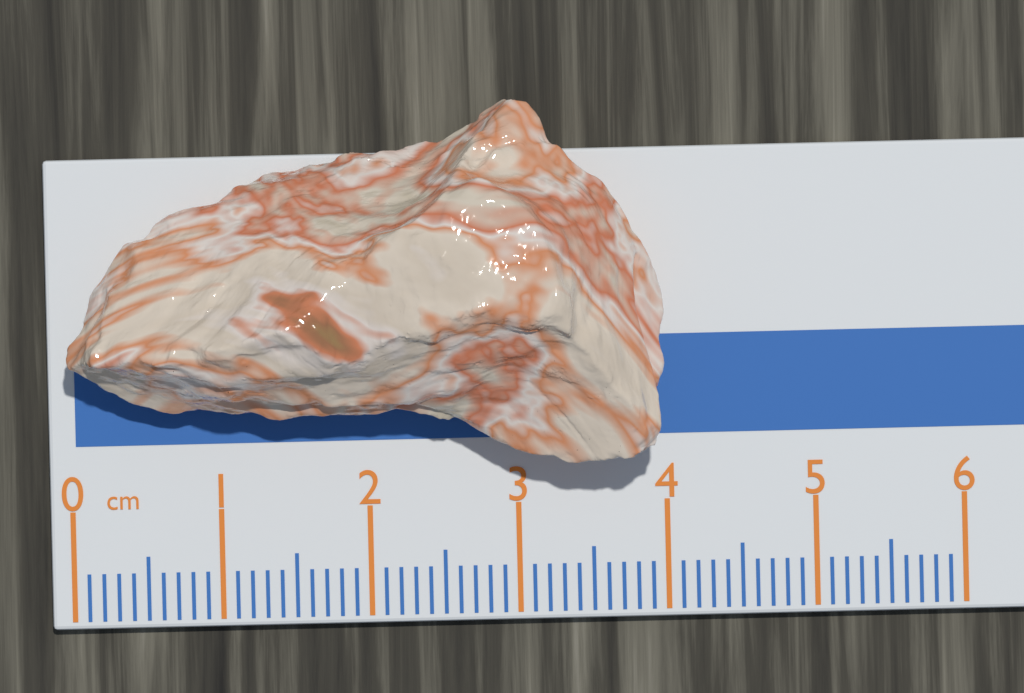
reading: 4.0 cm
